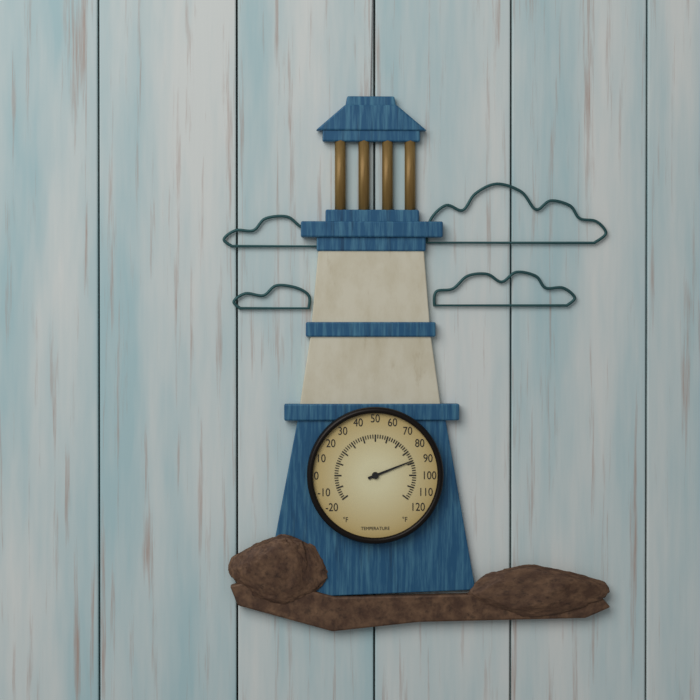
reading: 88 °F
